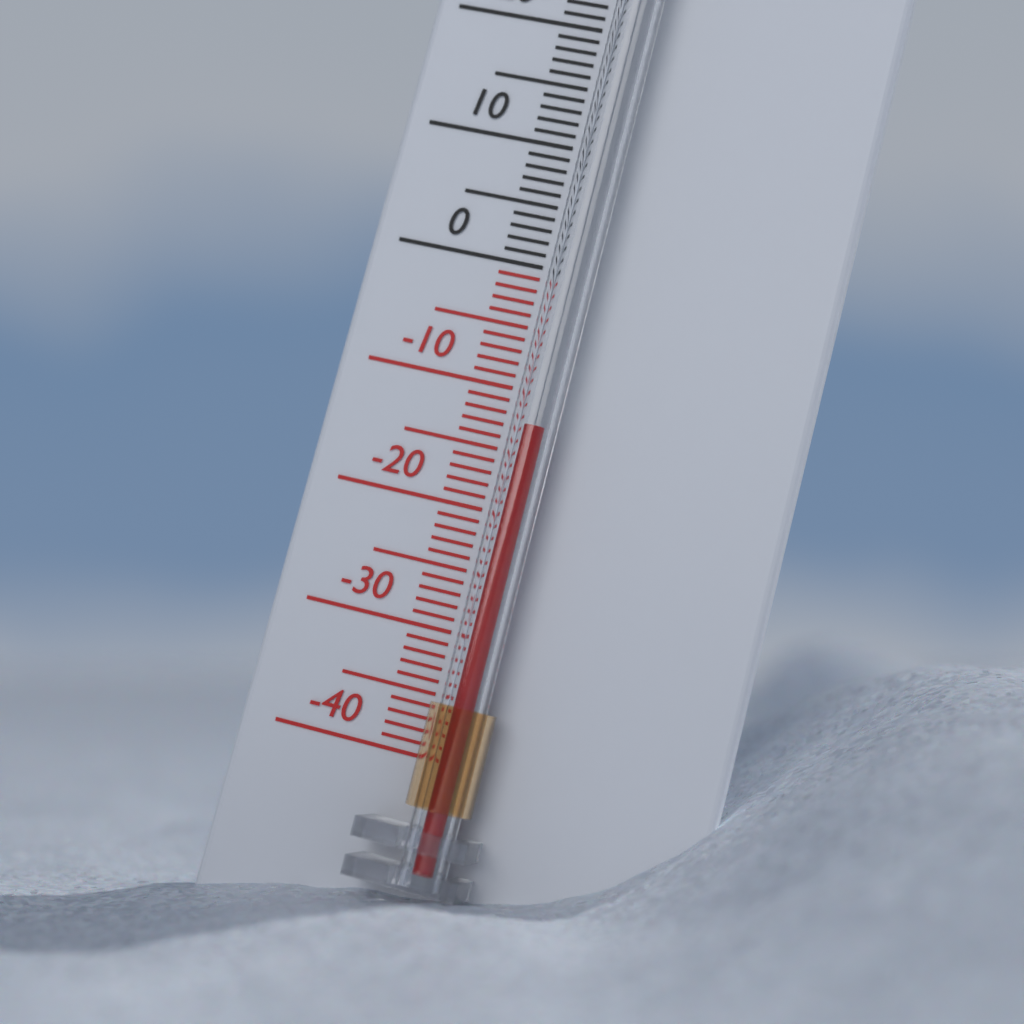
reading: -13 °C
